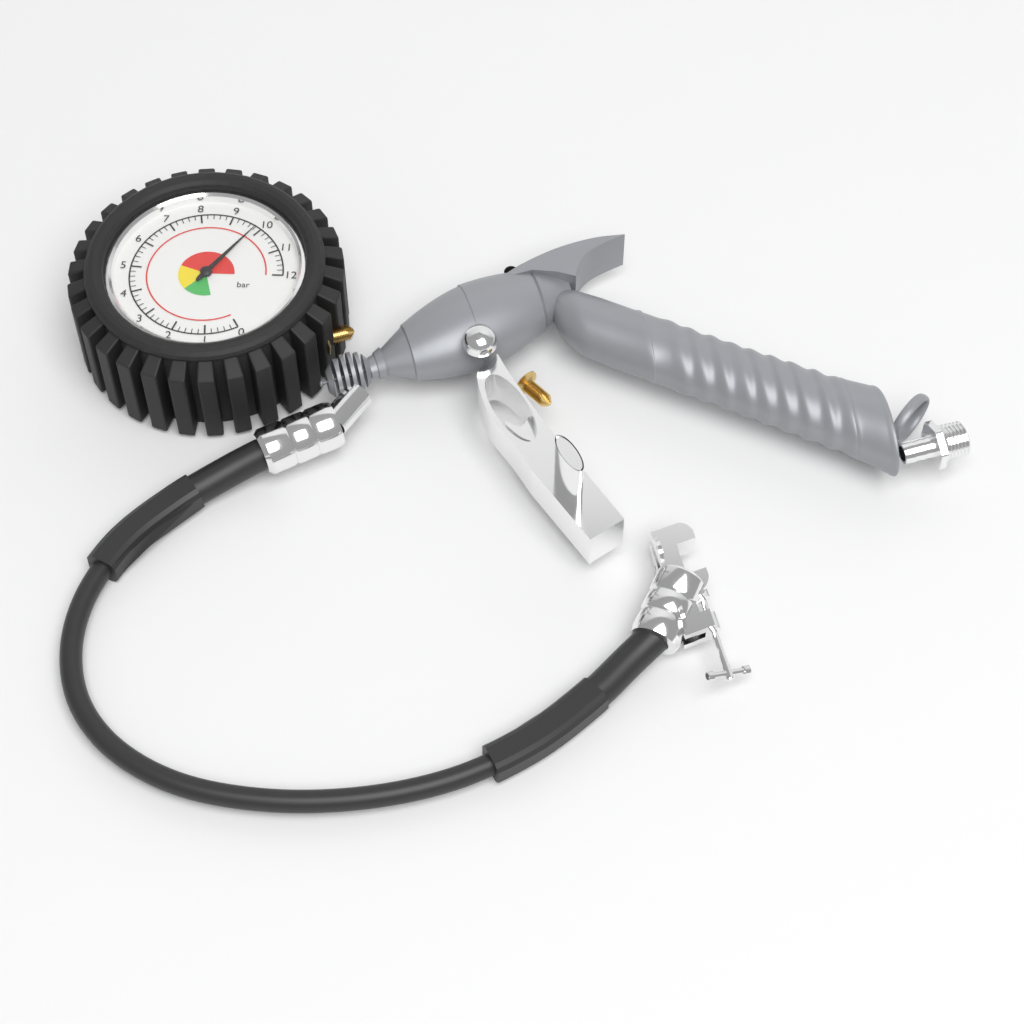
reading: 9.8 bar
